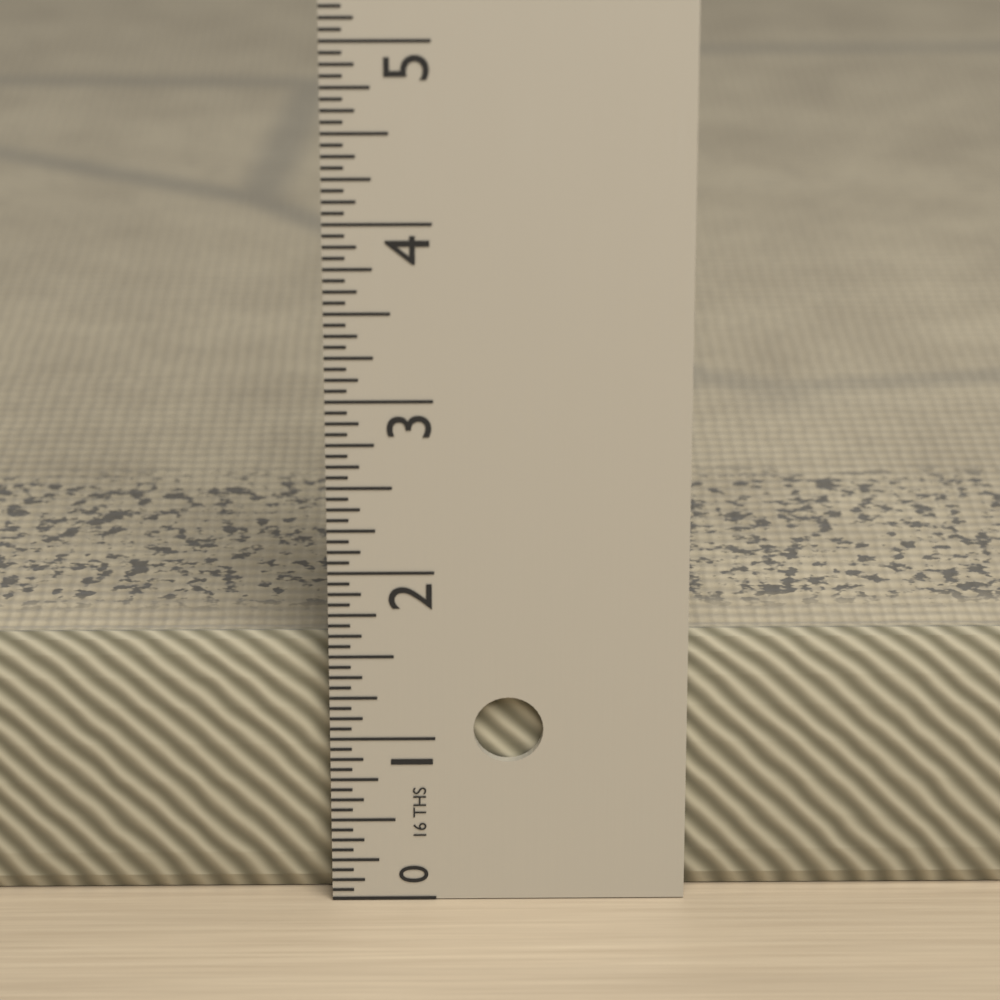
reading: 1.5625 in
